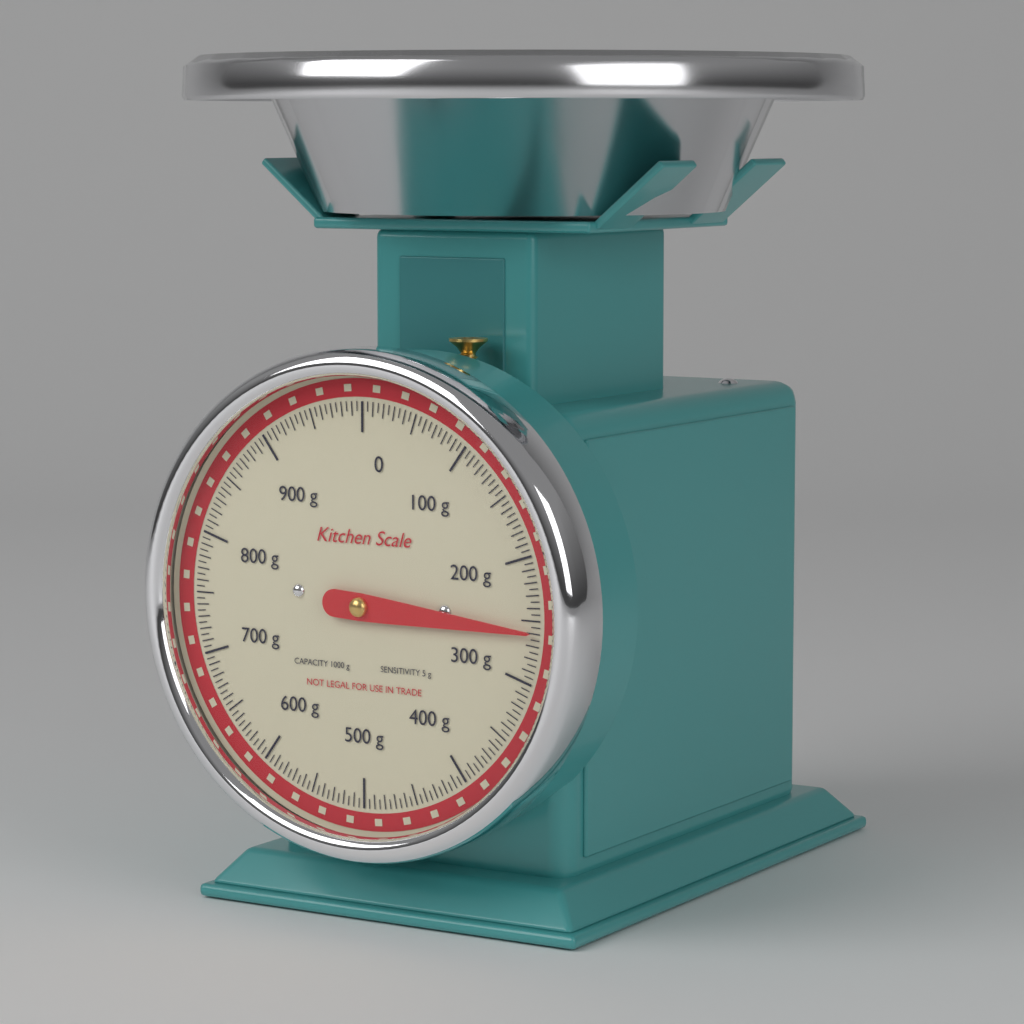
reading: 260 g
